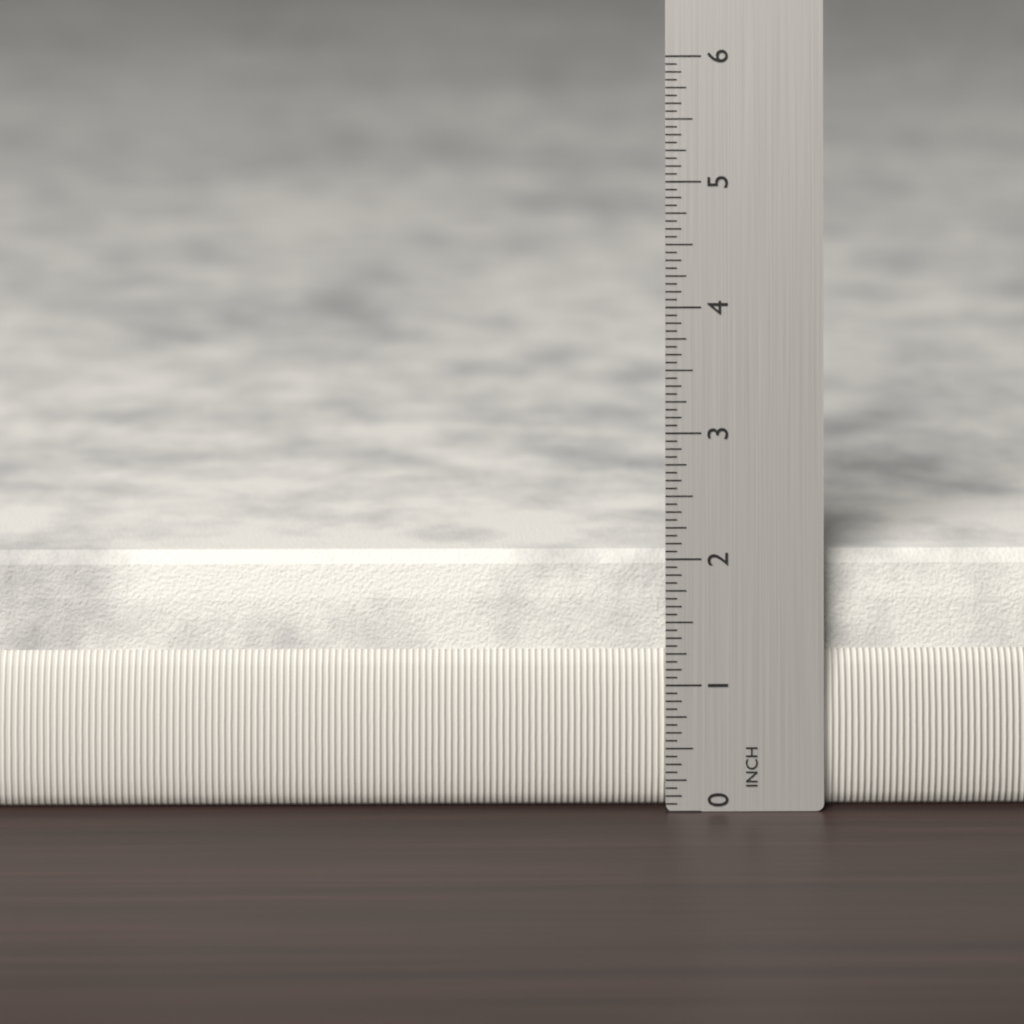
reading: 2.0000 in
